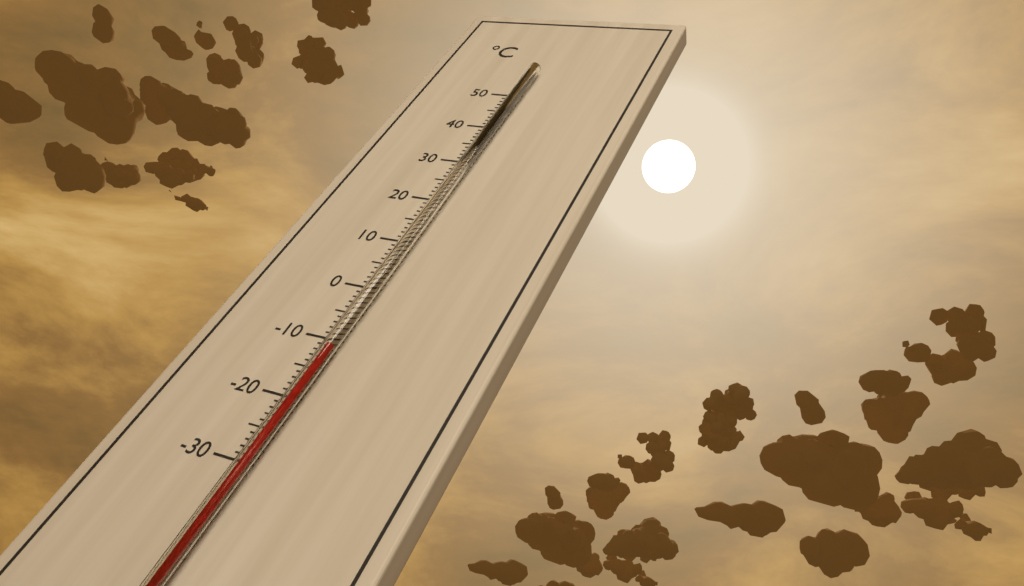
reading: -12 °C
